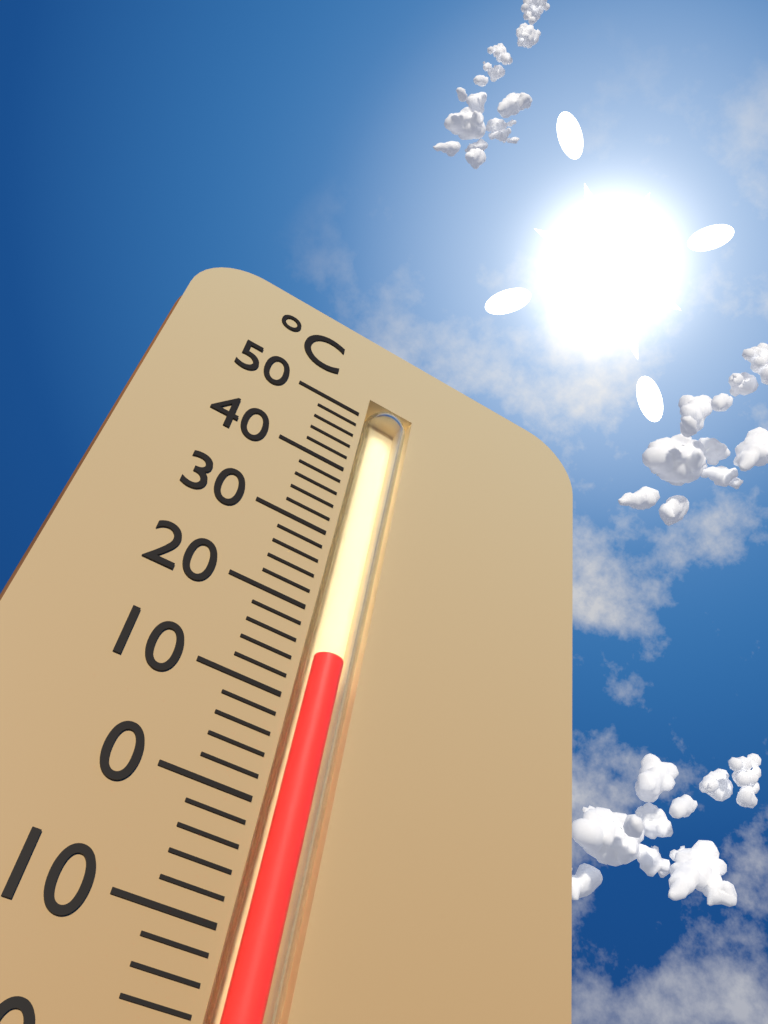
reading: 16 °C
